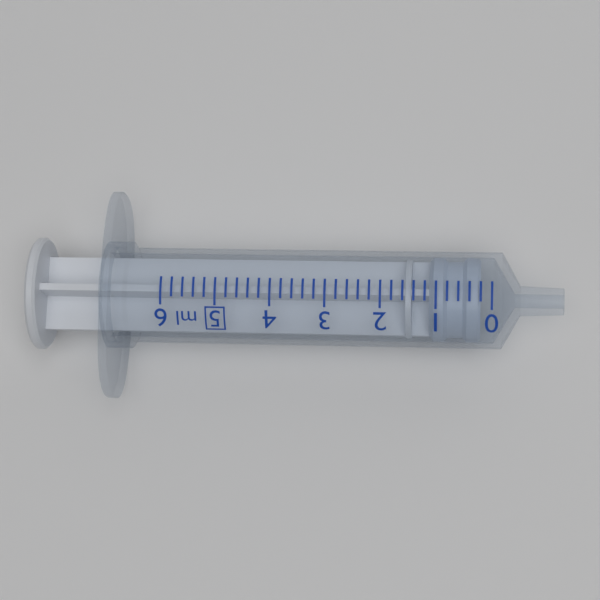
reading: 0.2 ml
